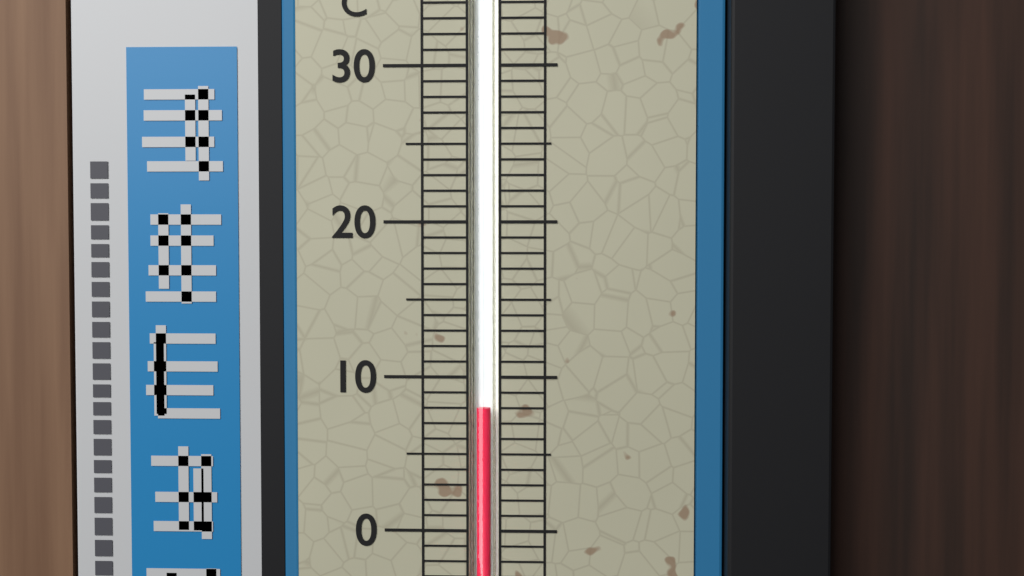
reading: 8 °C
